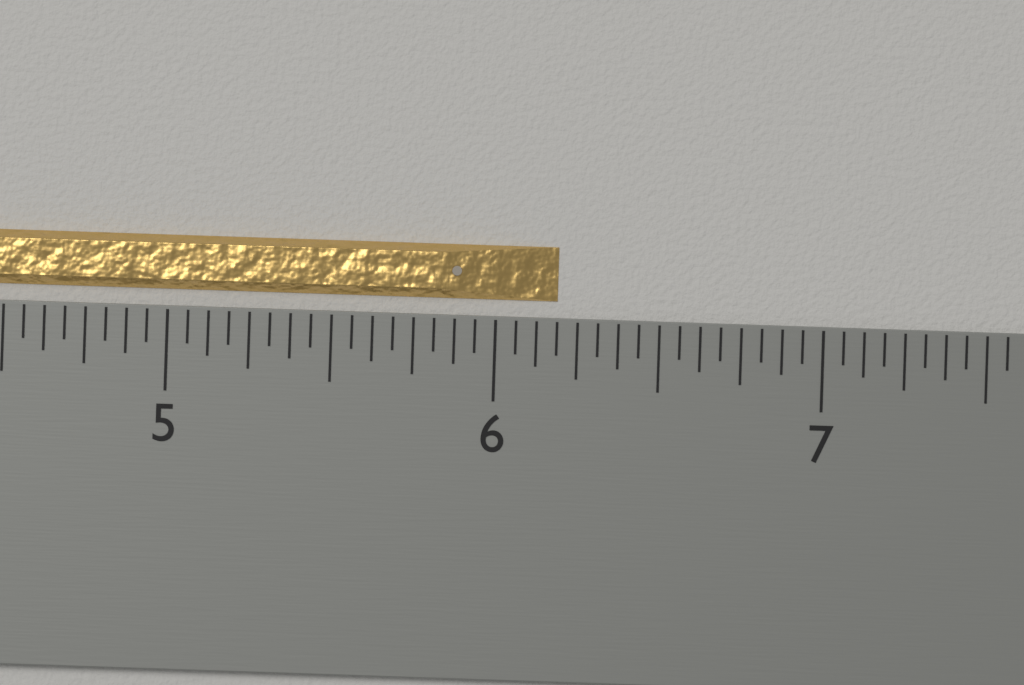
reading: 6.1875 inch
